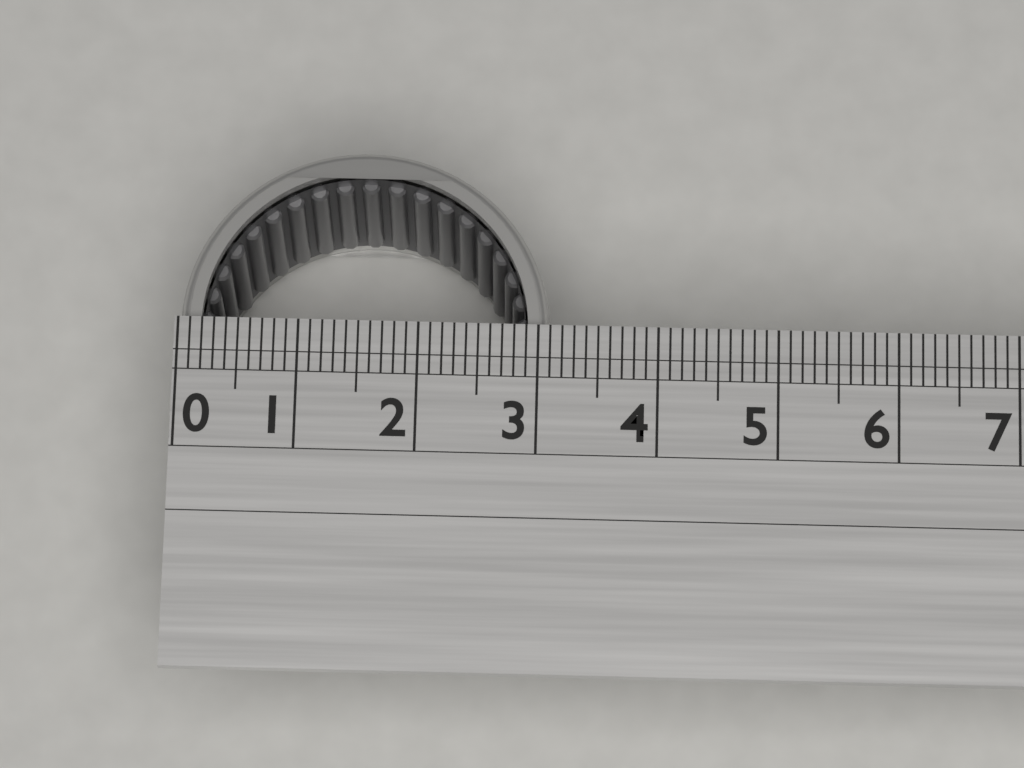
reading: 3.1 (no unit)
